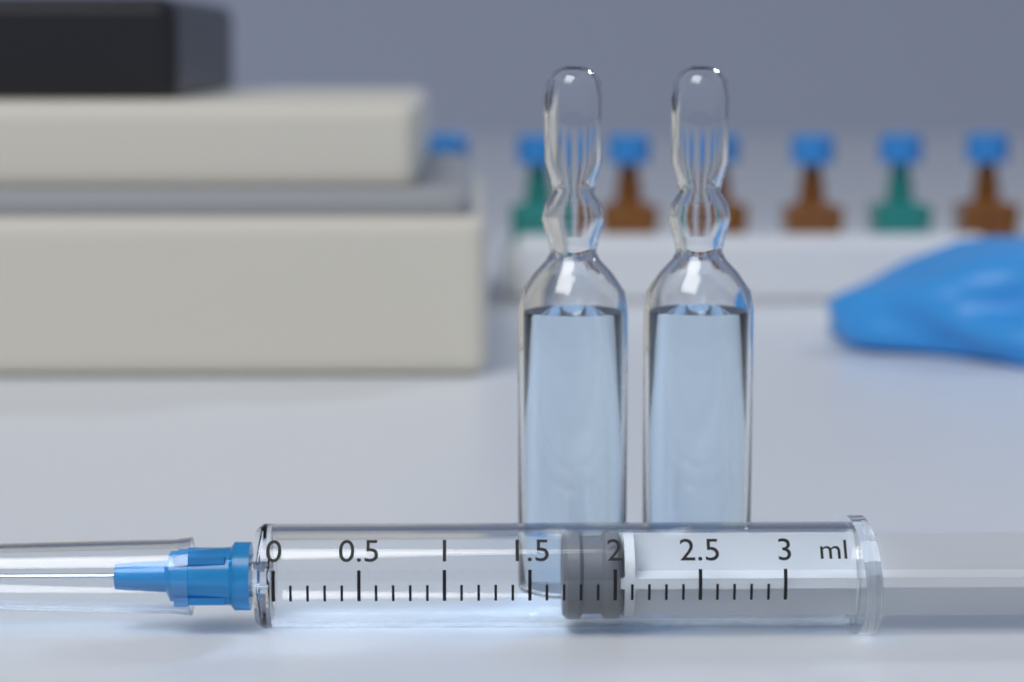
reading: 1.7 ml
